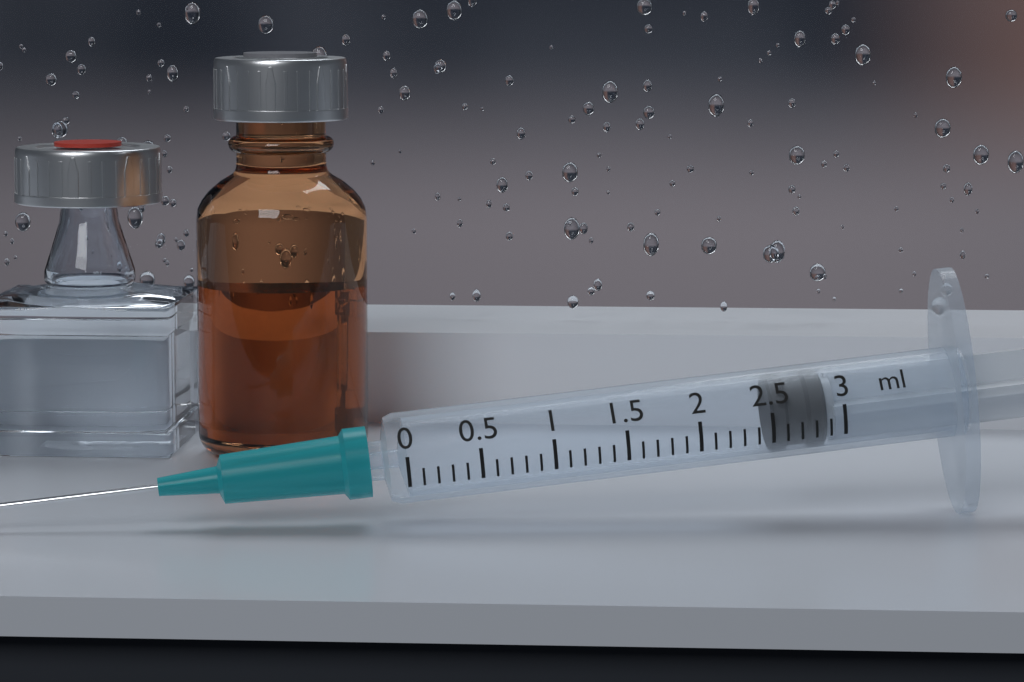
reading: 2.5 ml
